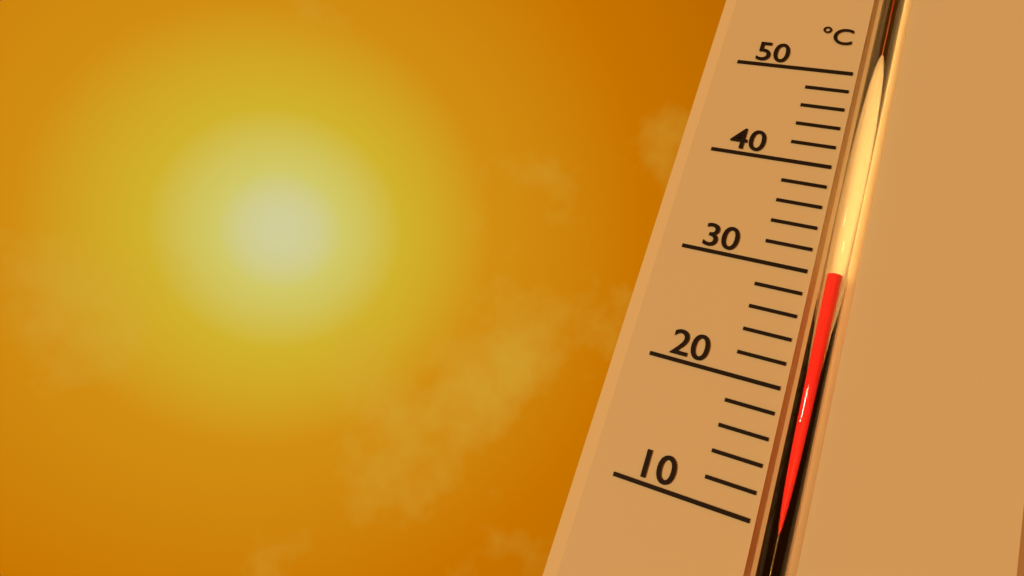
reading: 30 °C
